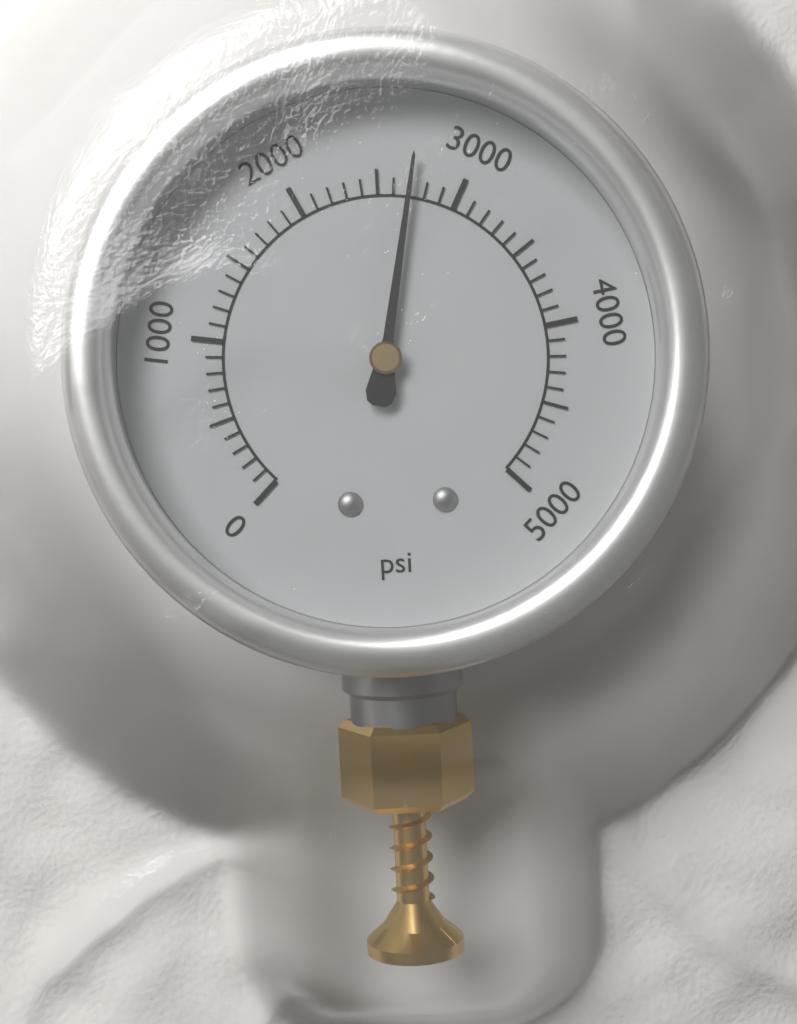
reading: 2700 psi
